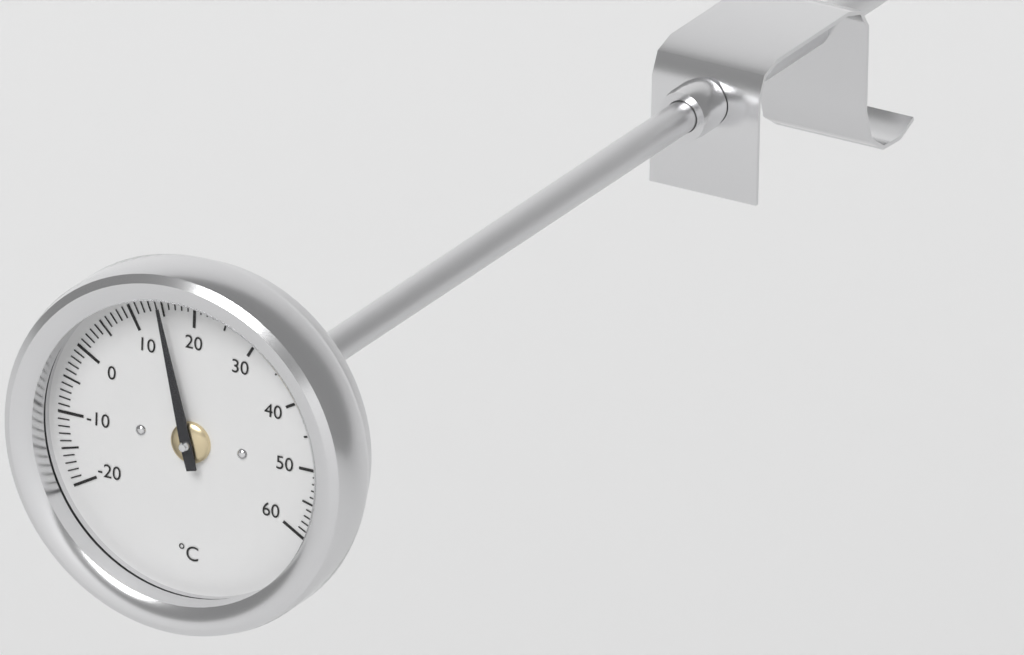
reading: 15 °C
